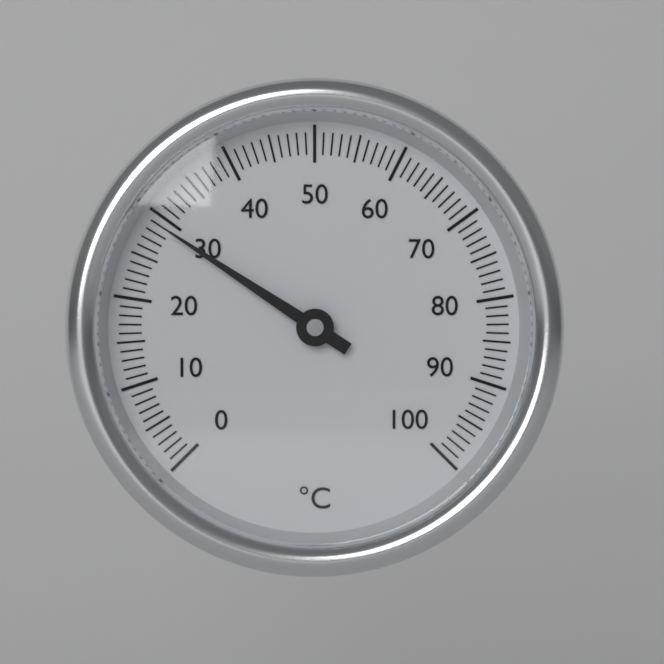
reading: 29 °C
